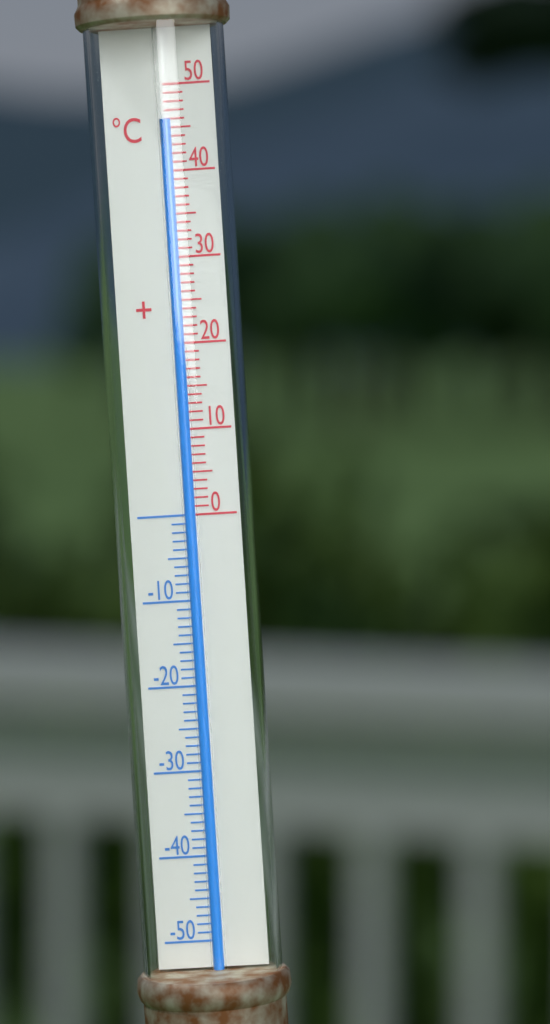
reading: 46 °C
